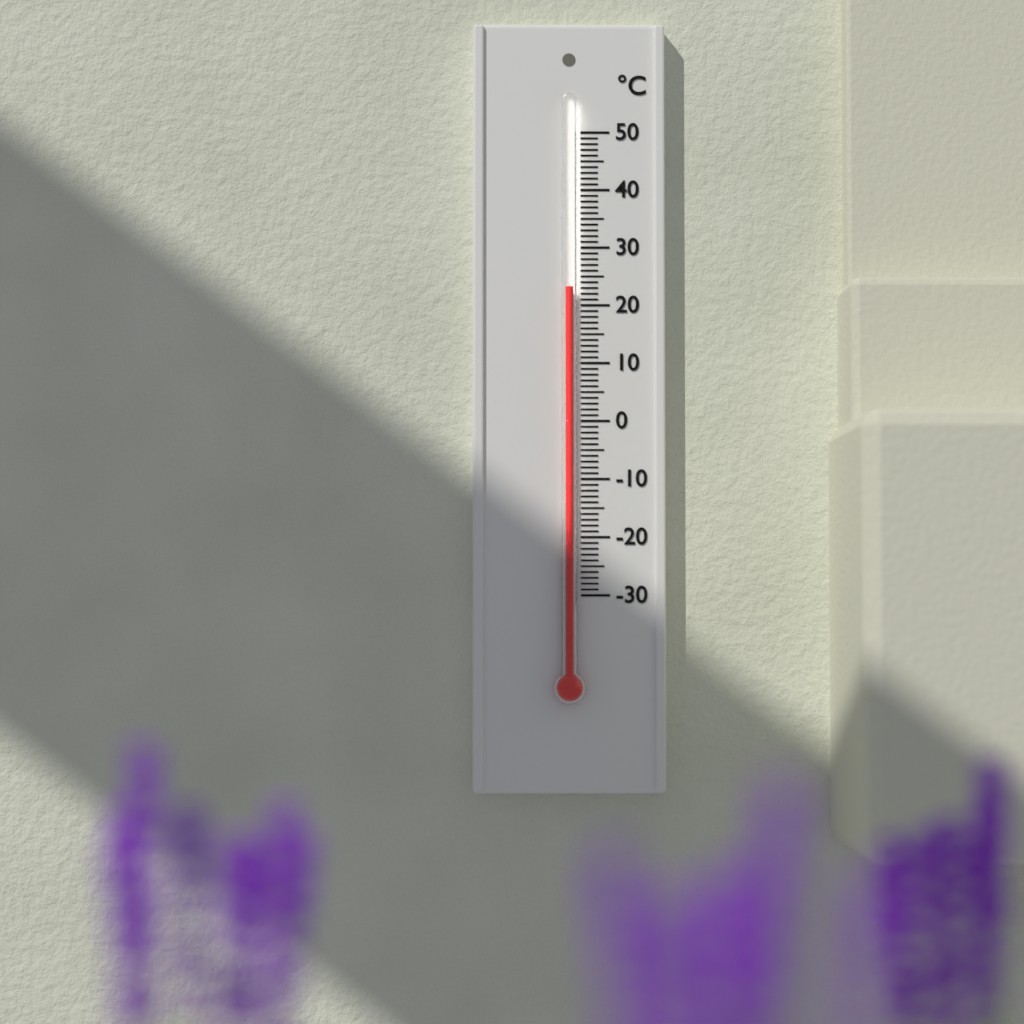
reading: 23 °C
